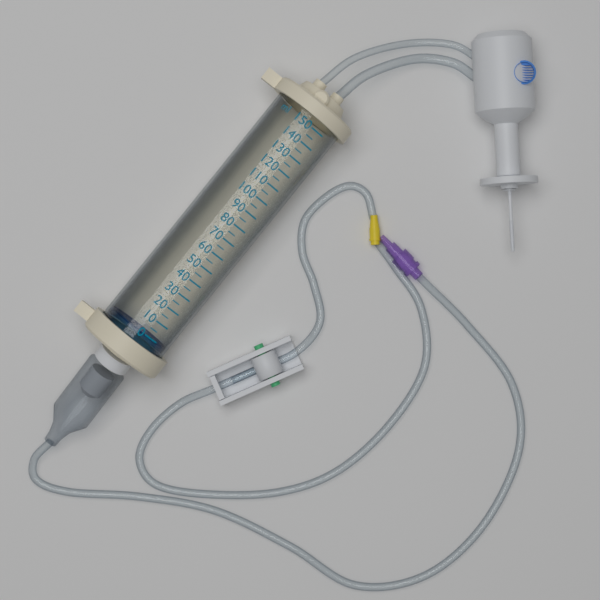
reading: 0 ml
